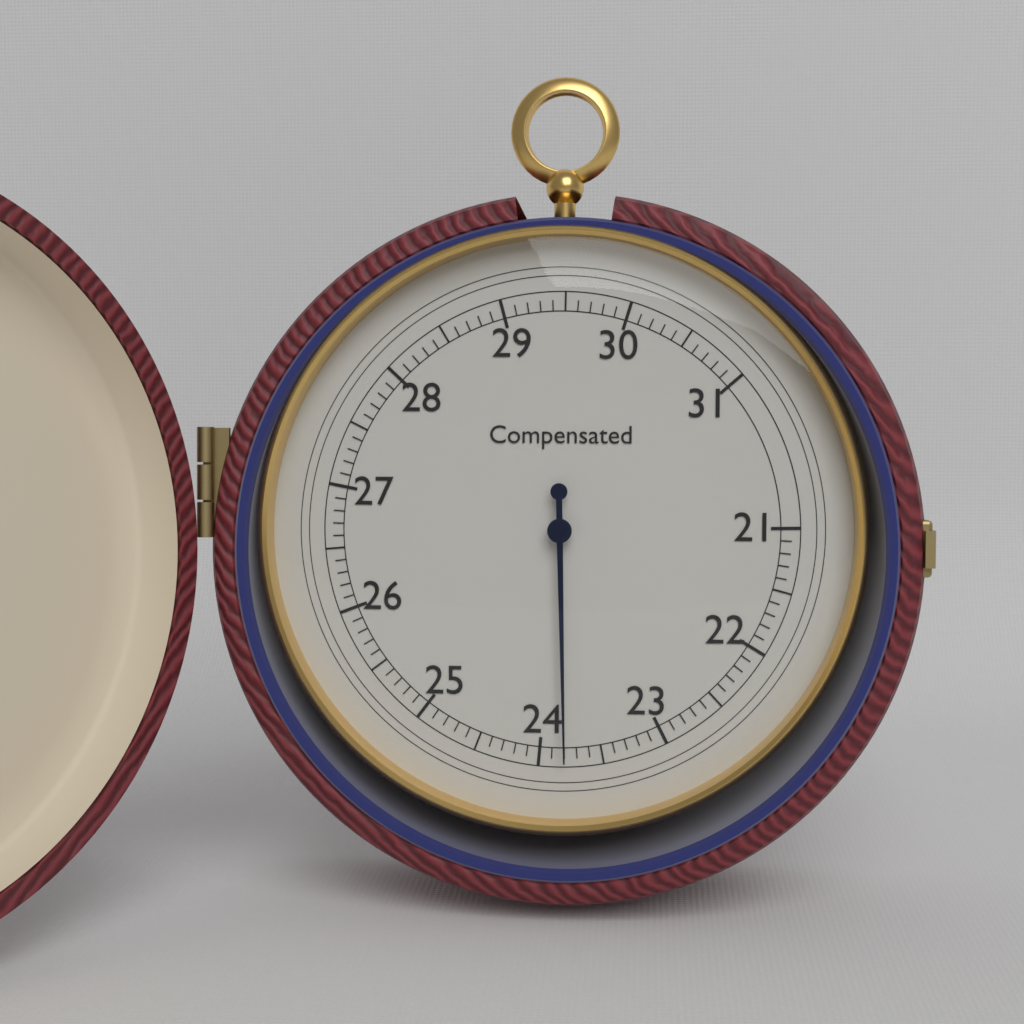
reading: 23.8 (no unit)
